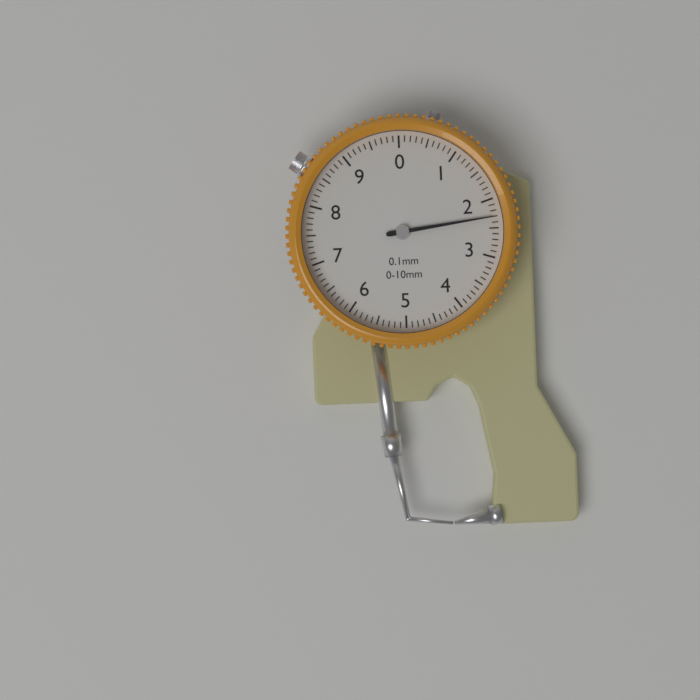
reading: 2.3 mm
